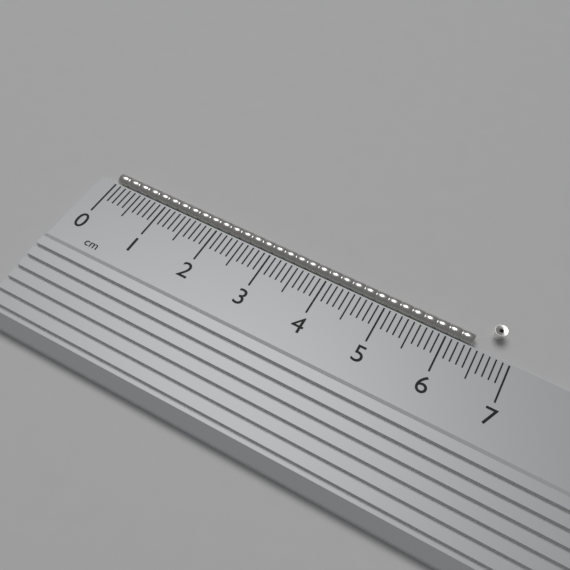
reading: 6.4 cm
